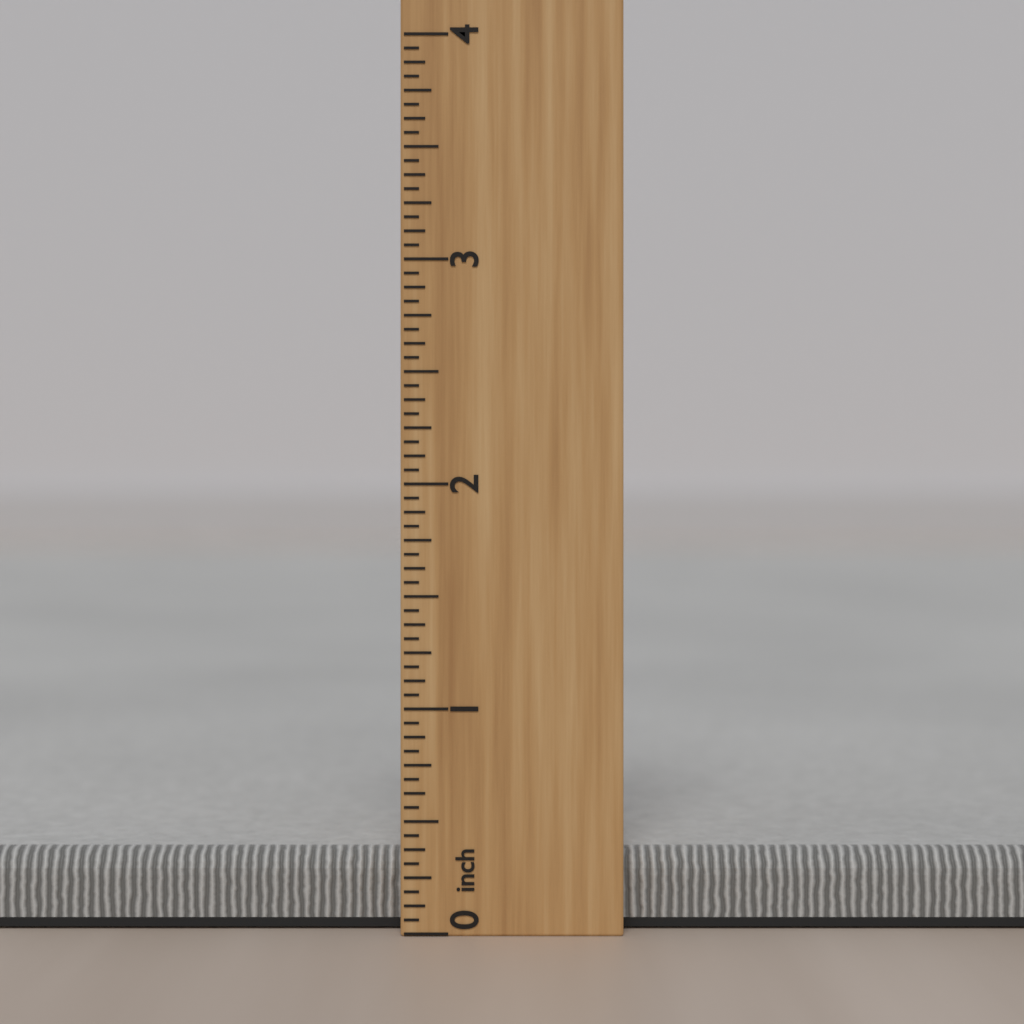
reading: 0.3500 inch
